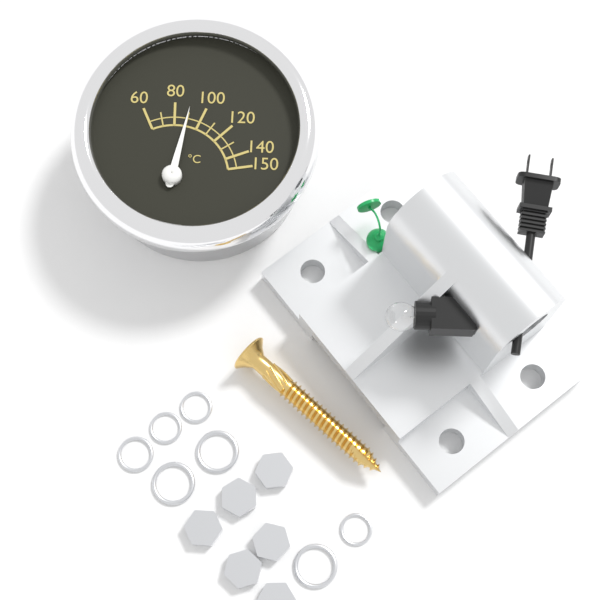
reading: 90 °C
